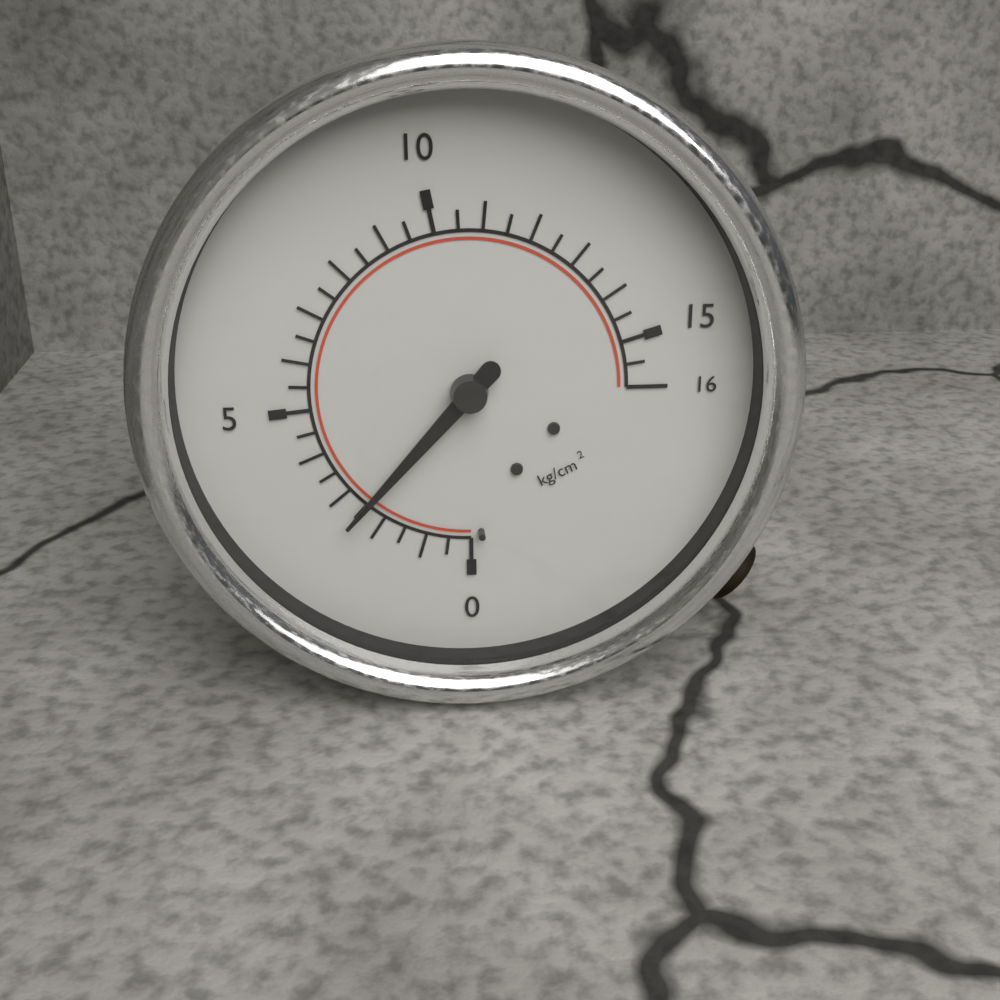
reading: 2.5 kg/cm²
